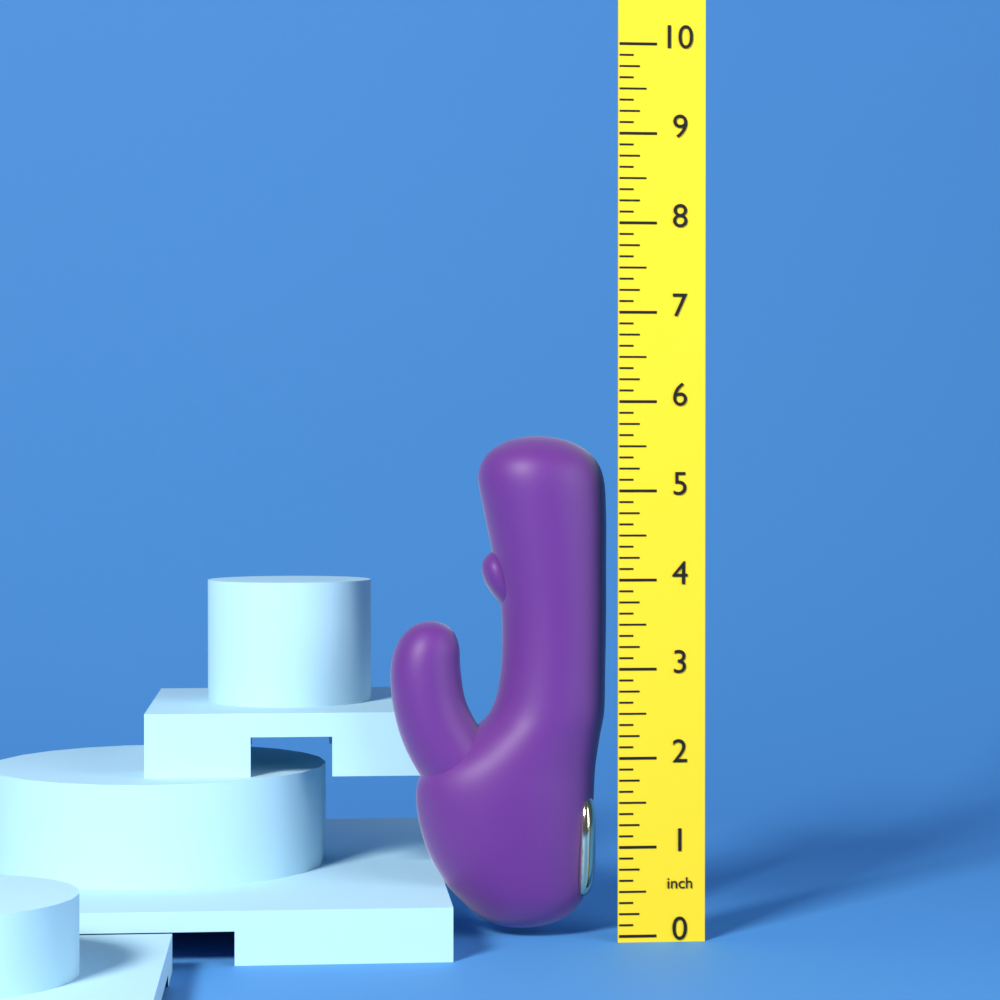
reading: 5.625 inch
